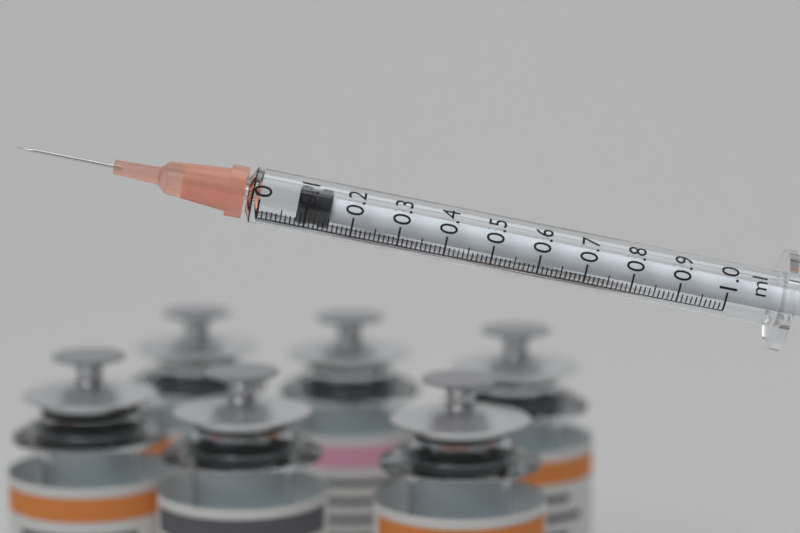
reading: 0.08 ml
